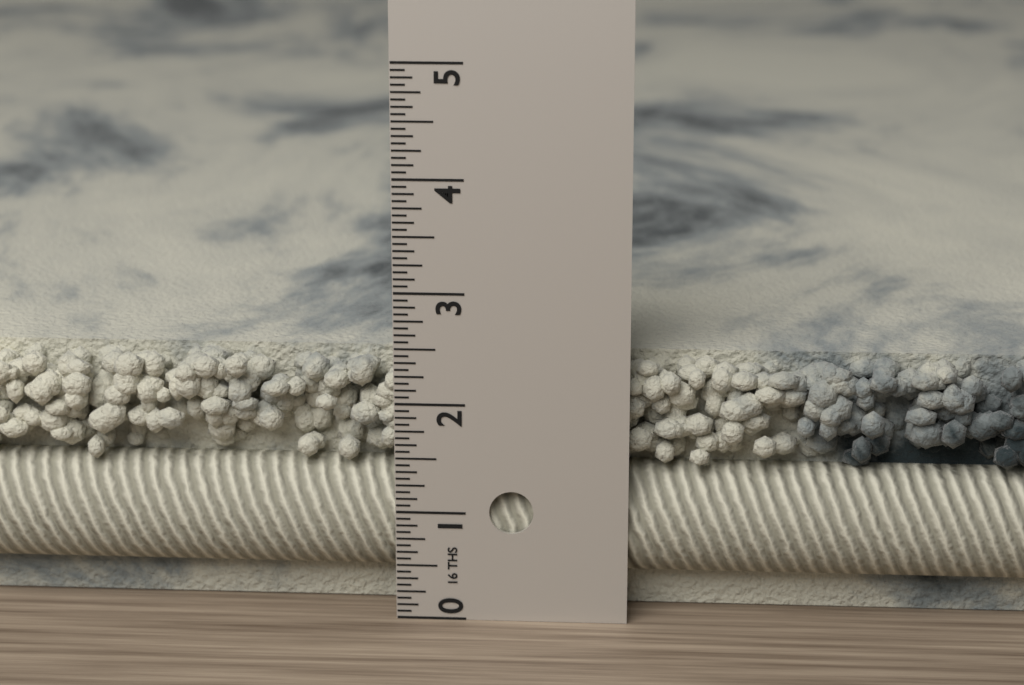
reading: 2.3750 in
